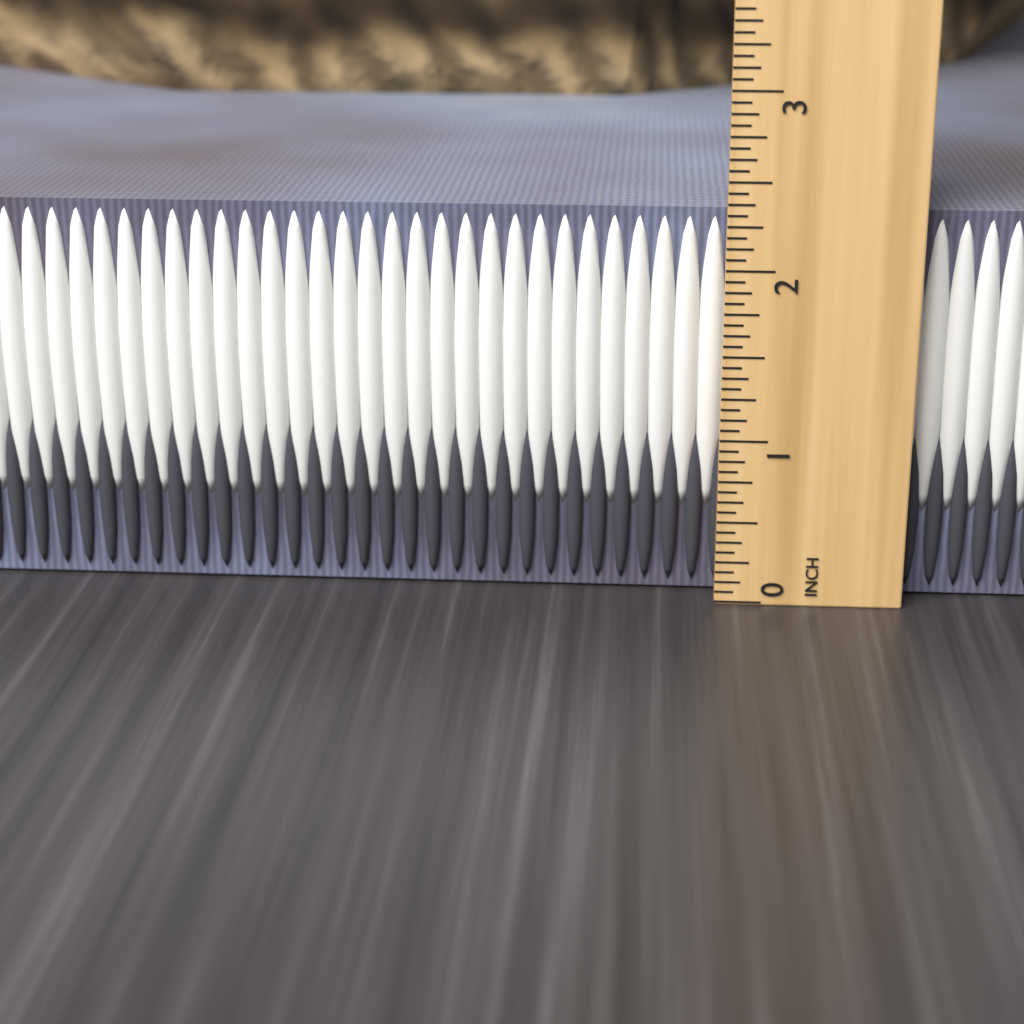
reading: 2.3125 in
